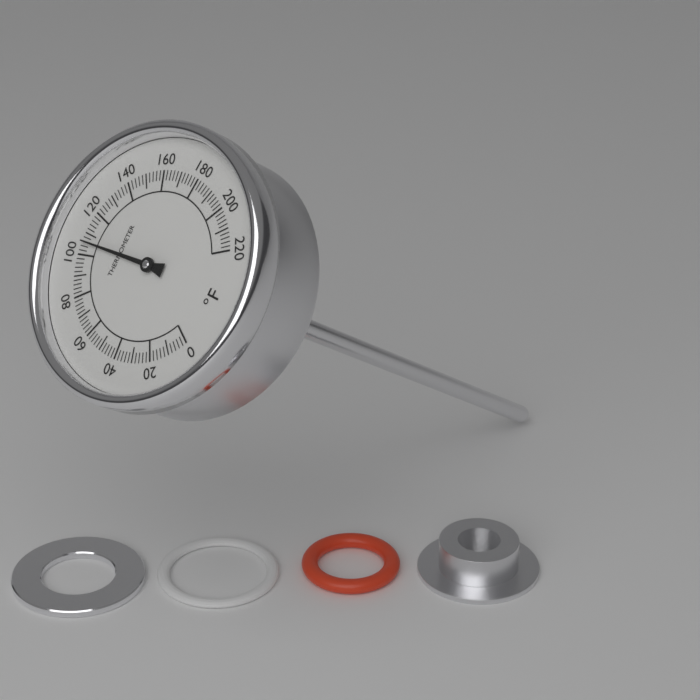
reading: 106 °F
